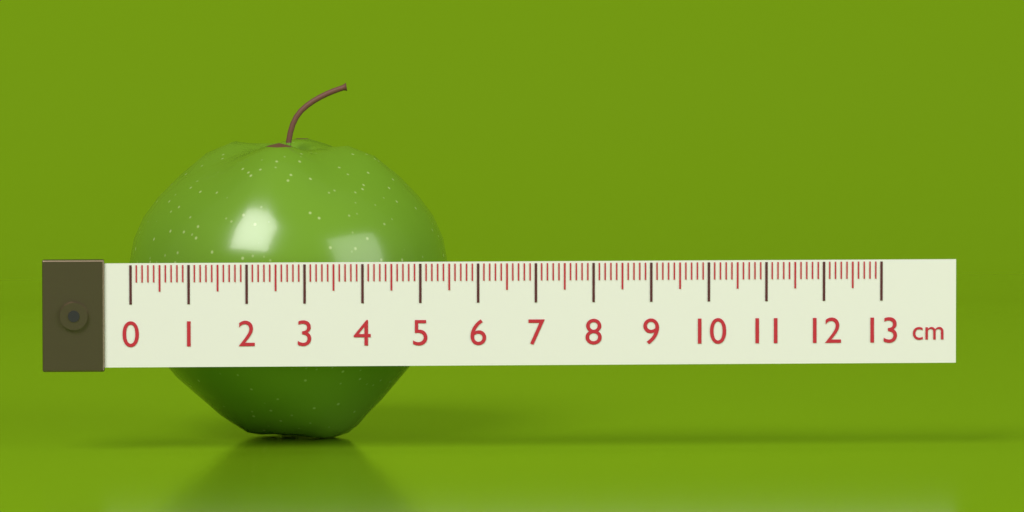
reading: 5.6 cm
